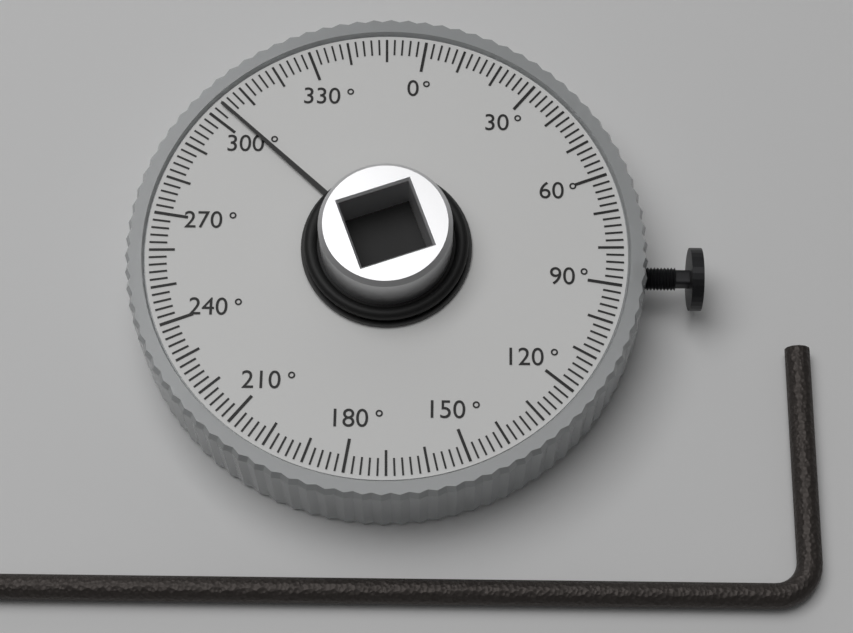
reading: 304 °
